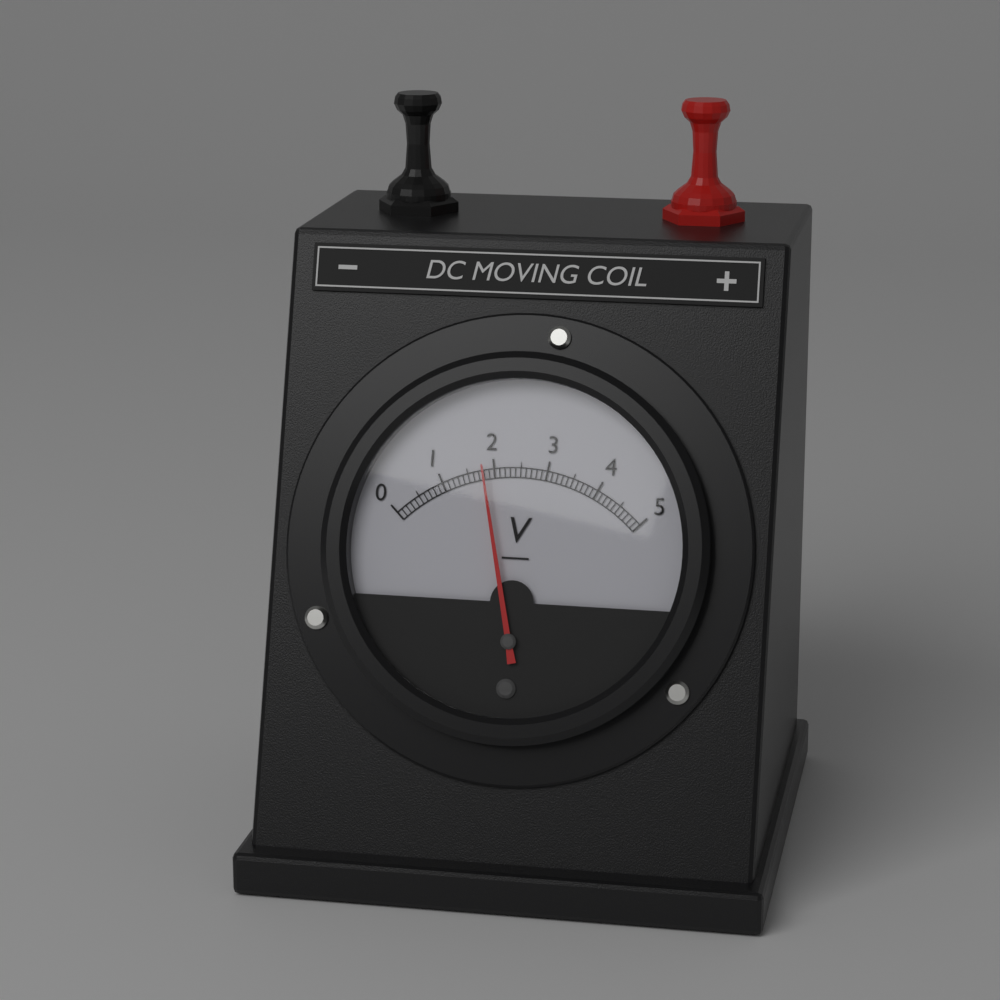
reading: 1.8 V
